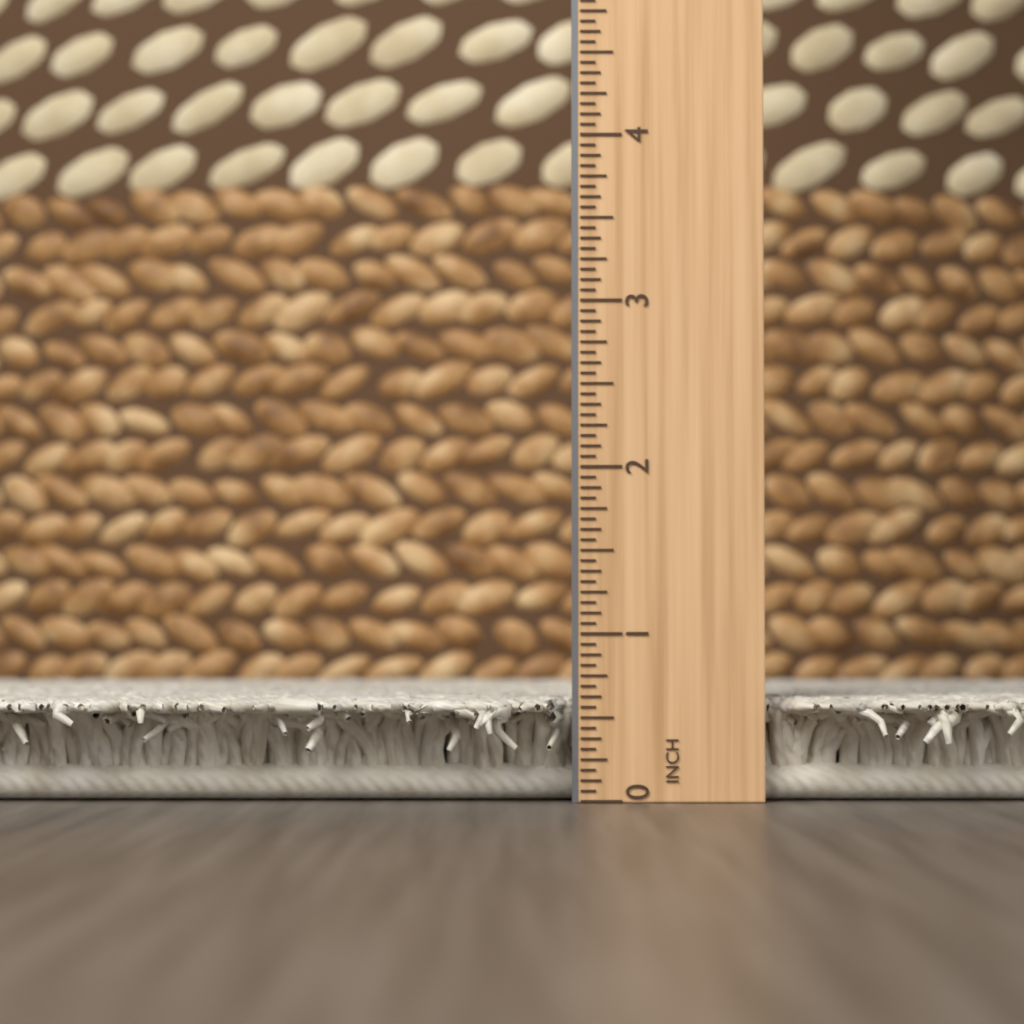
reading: 0.6250 in
